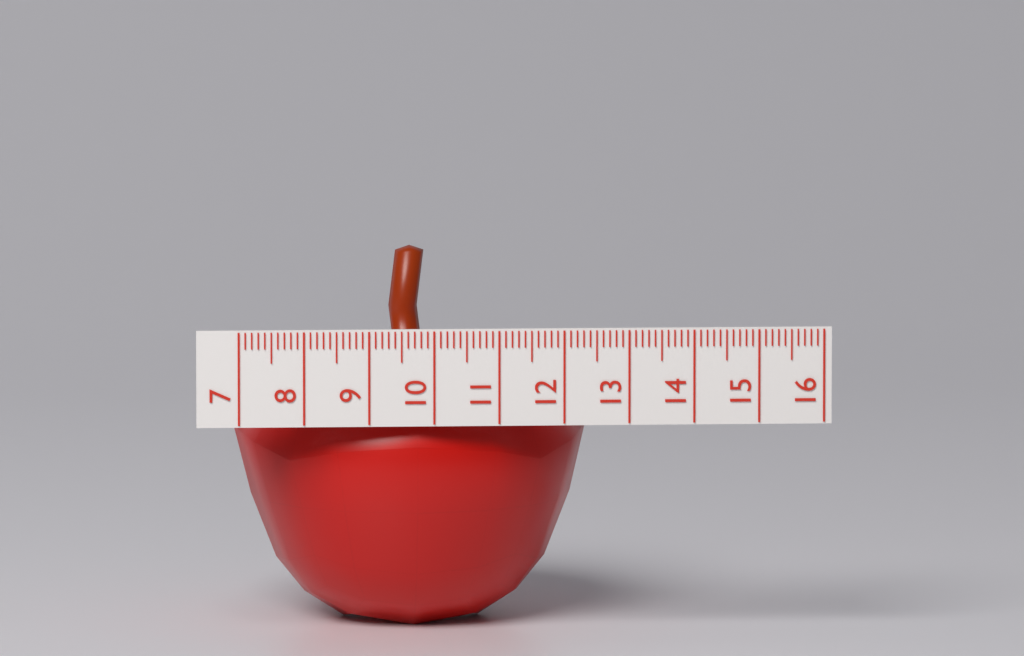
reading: 12.5 (no unit)
